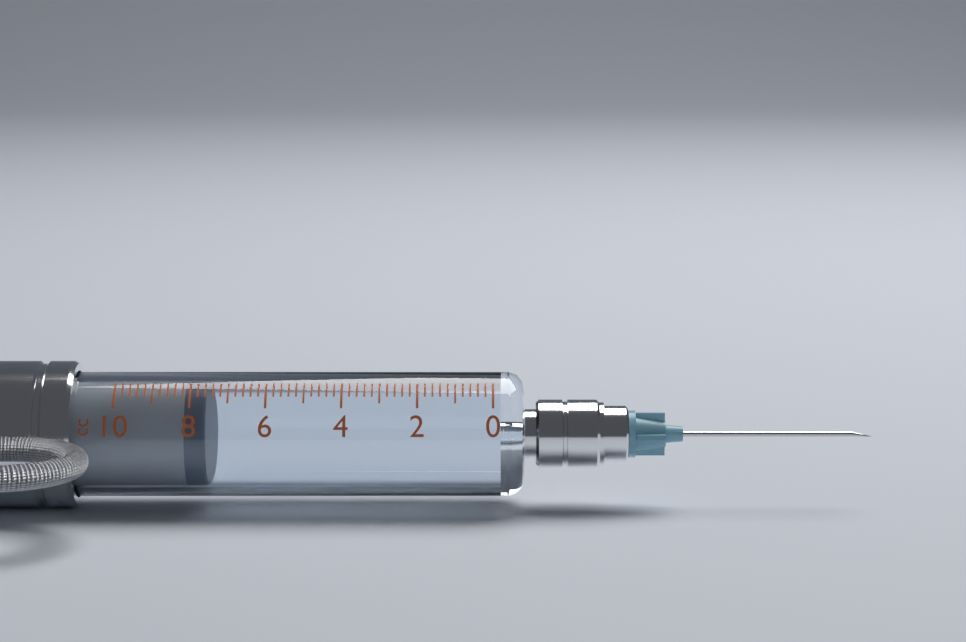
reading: 7.6 cc
